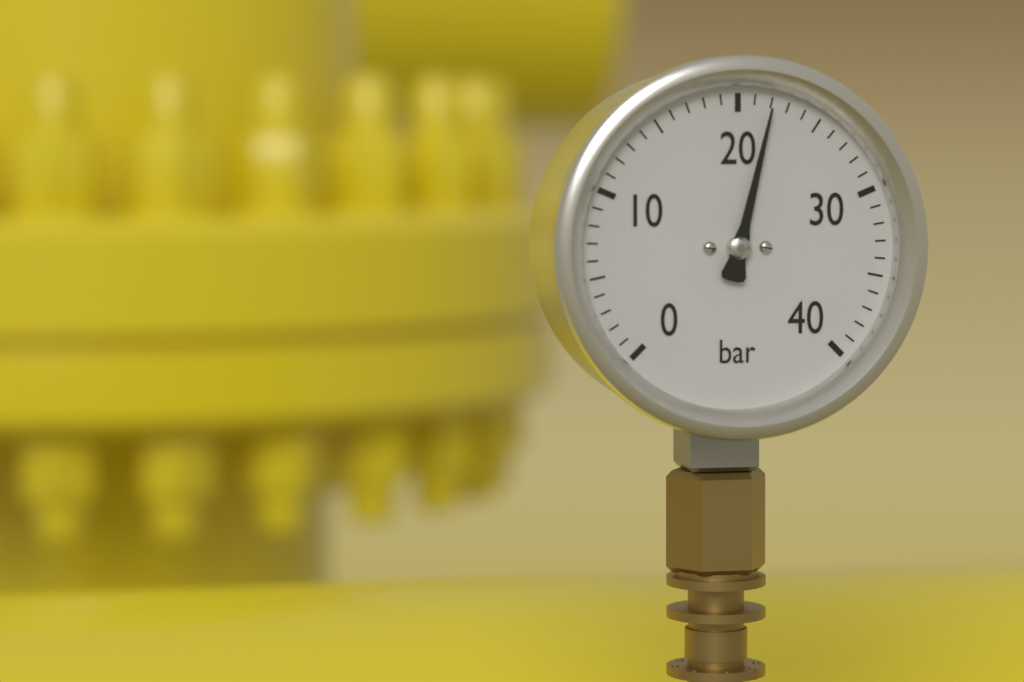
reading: 22 bar
